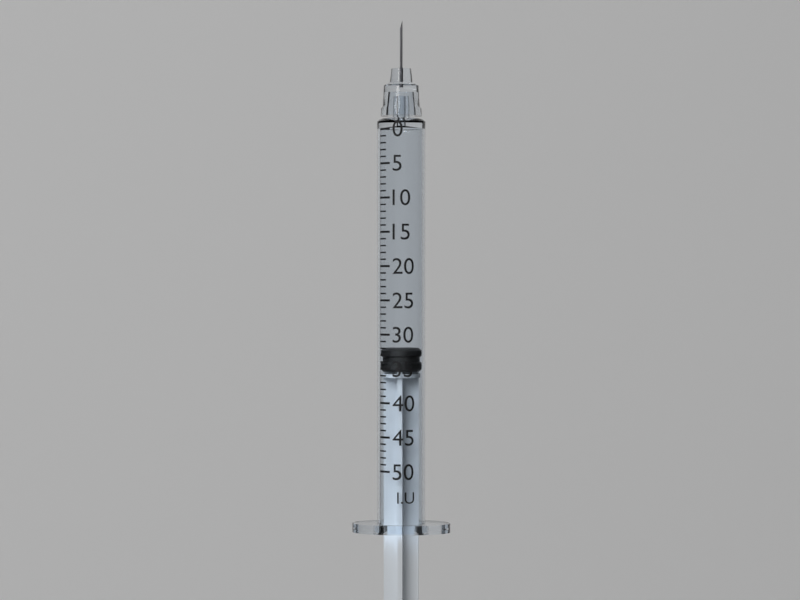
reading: 32 I.U.
